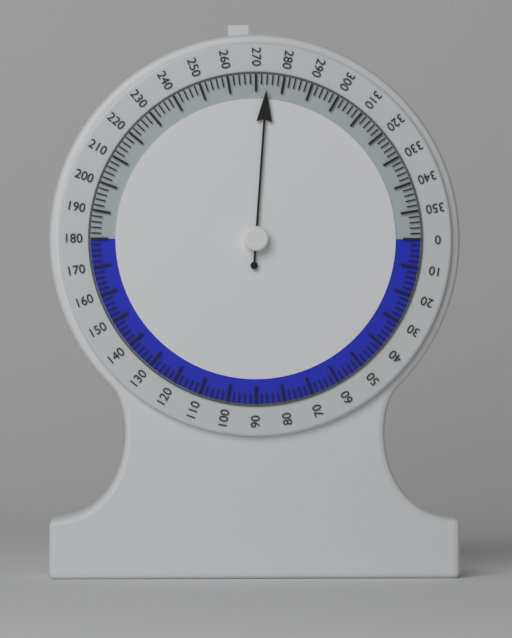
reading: 274 (no unit)
